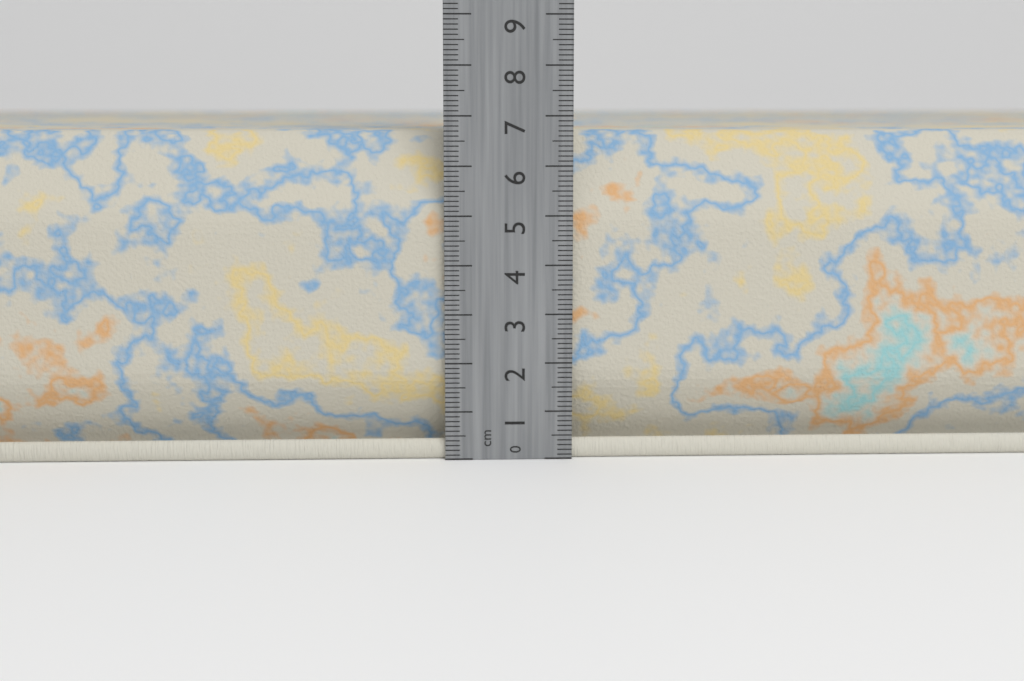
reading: 6.7 cm
